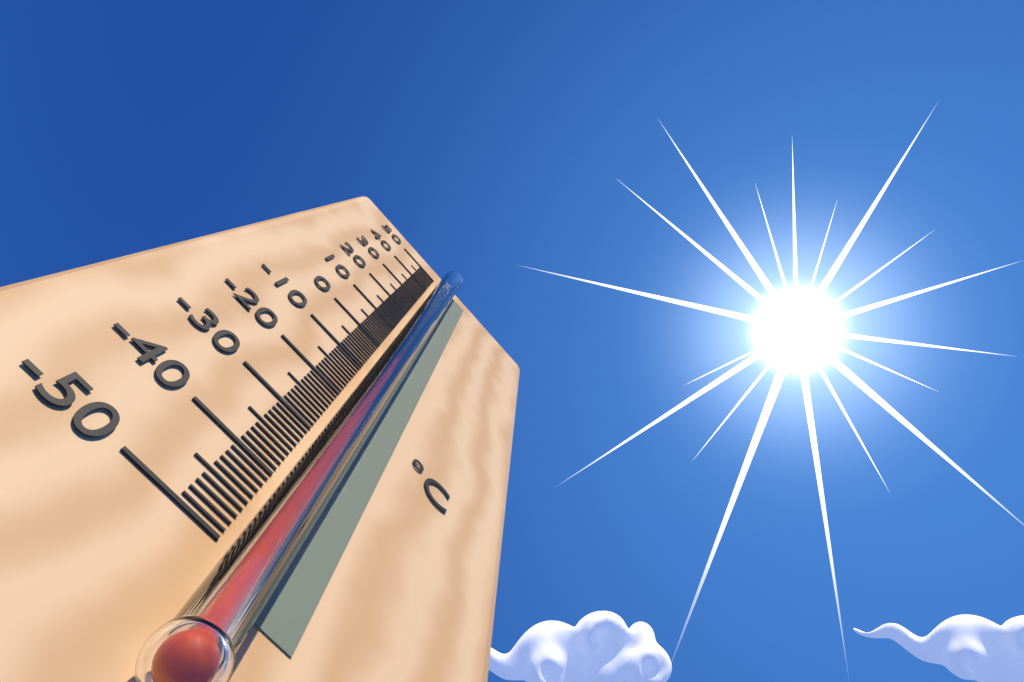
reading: -3 °C
